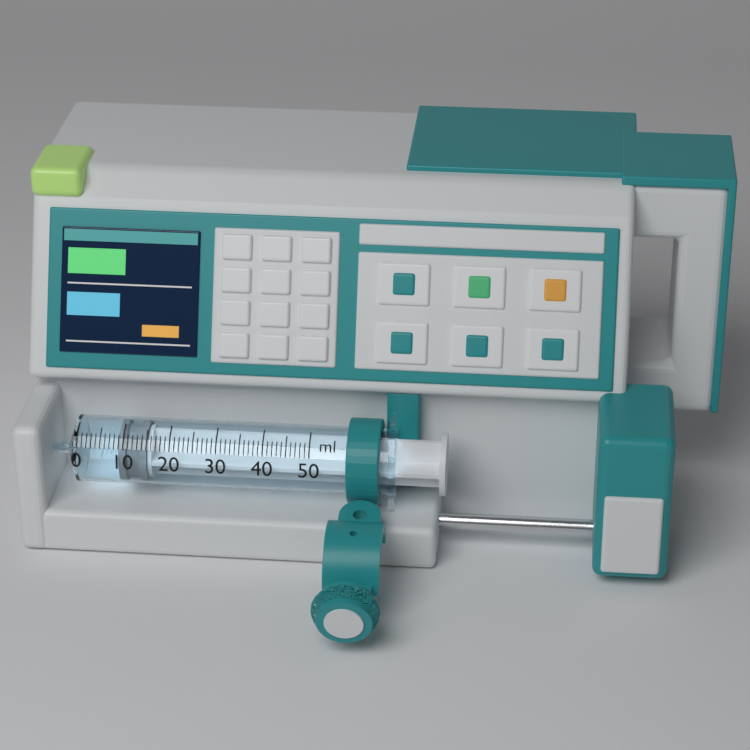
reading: 9 ml
